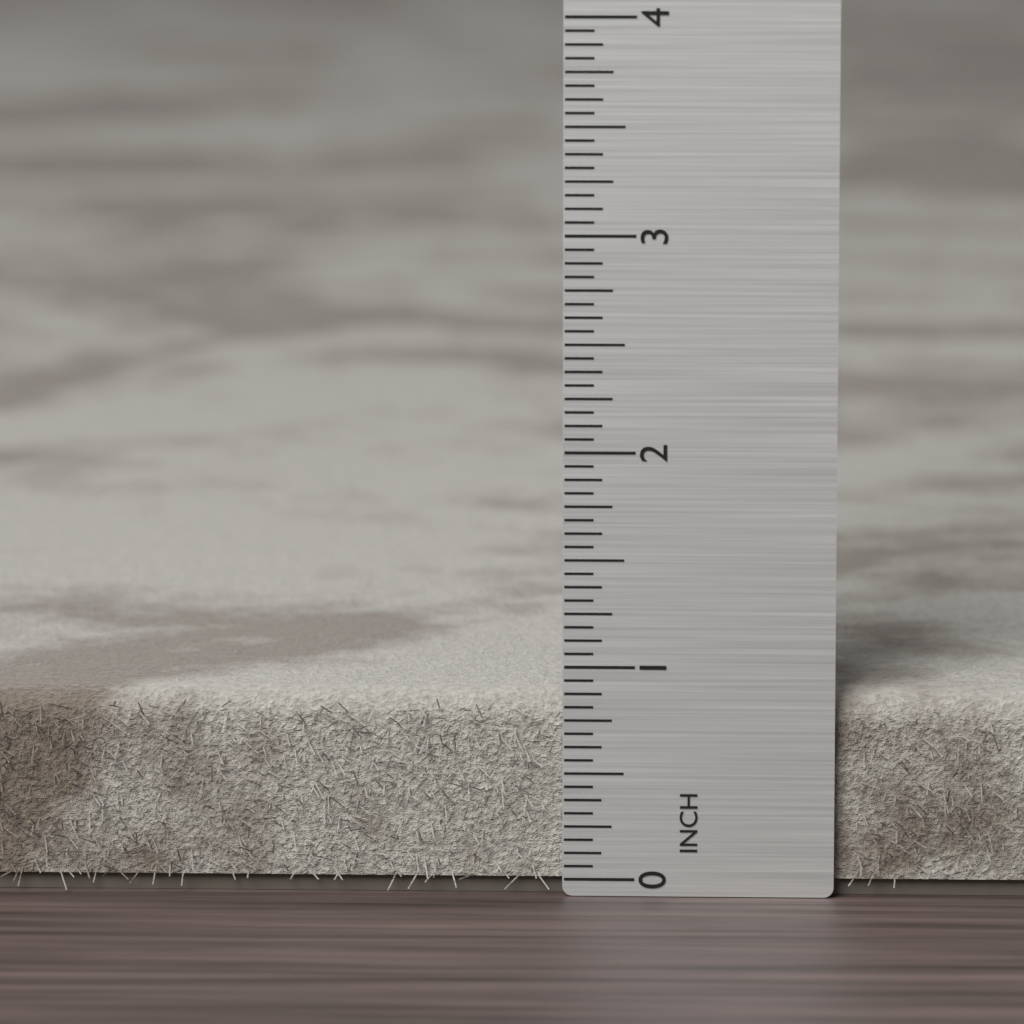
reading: 0.8750 in
